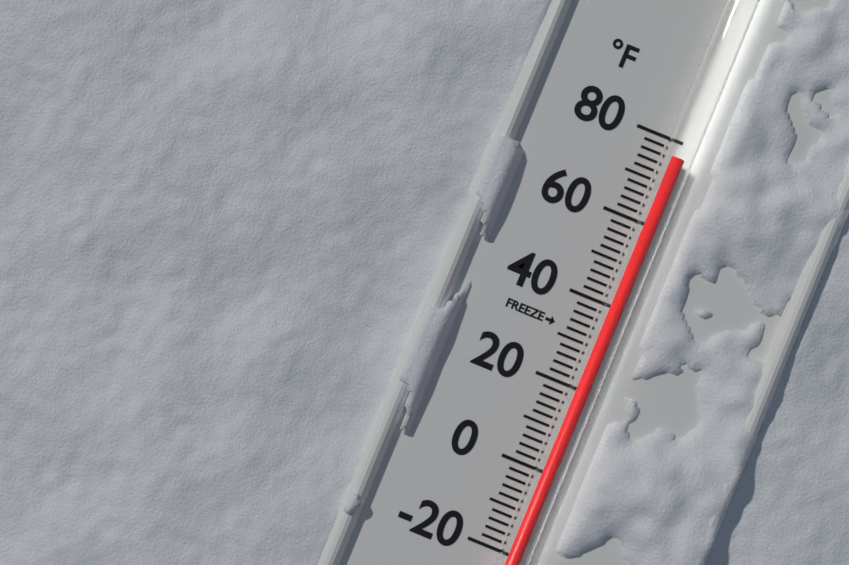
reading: 76 °F
